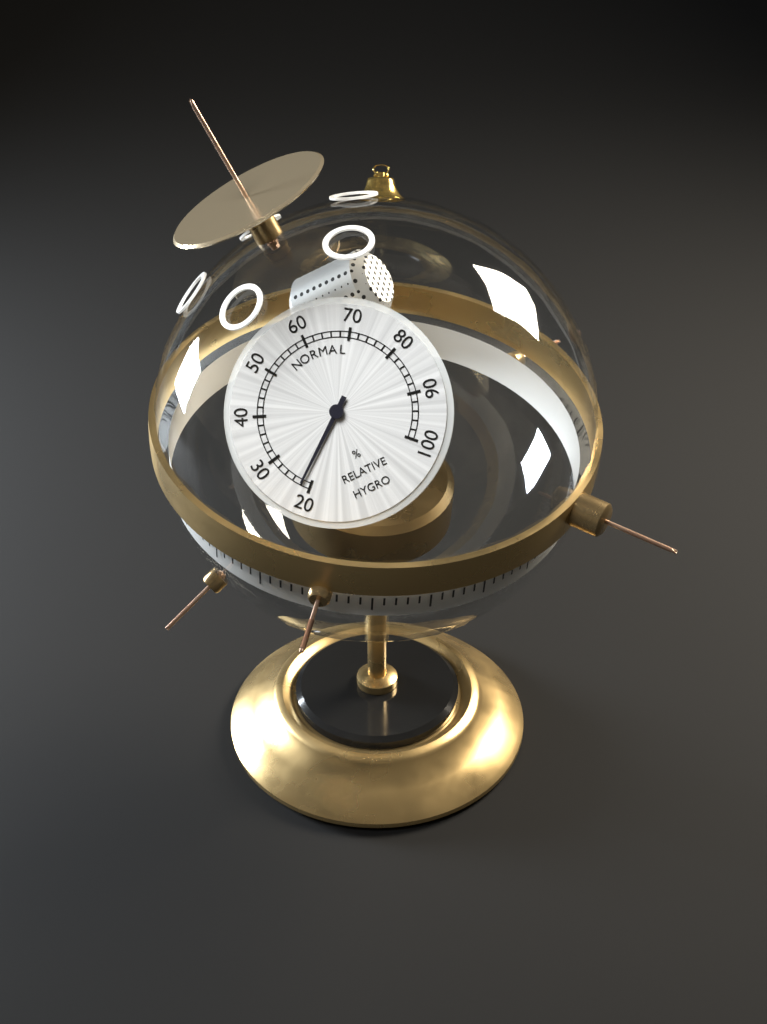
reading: 22 %
